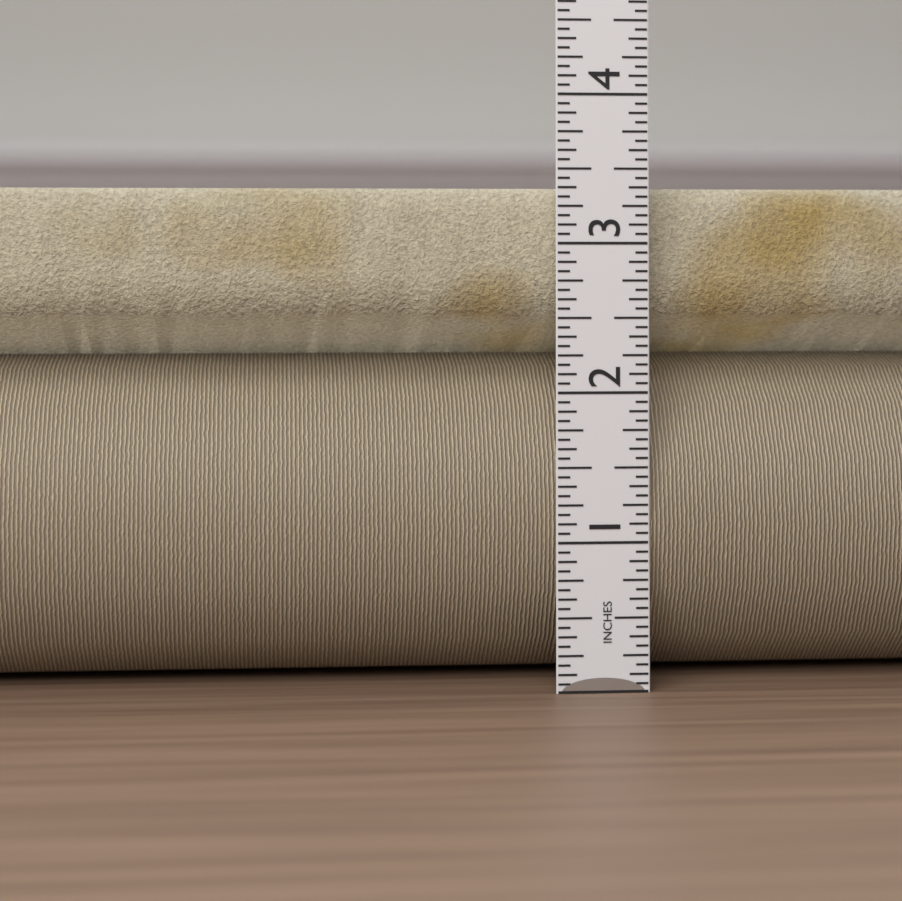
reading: 3.3750 in
